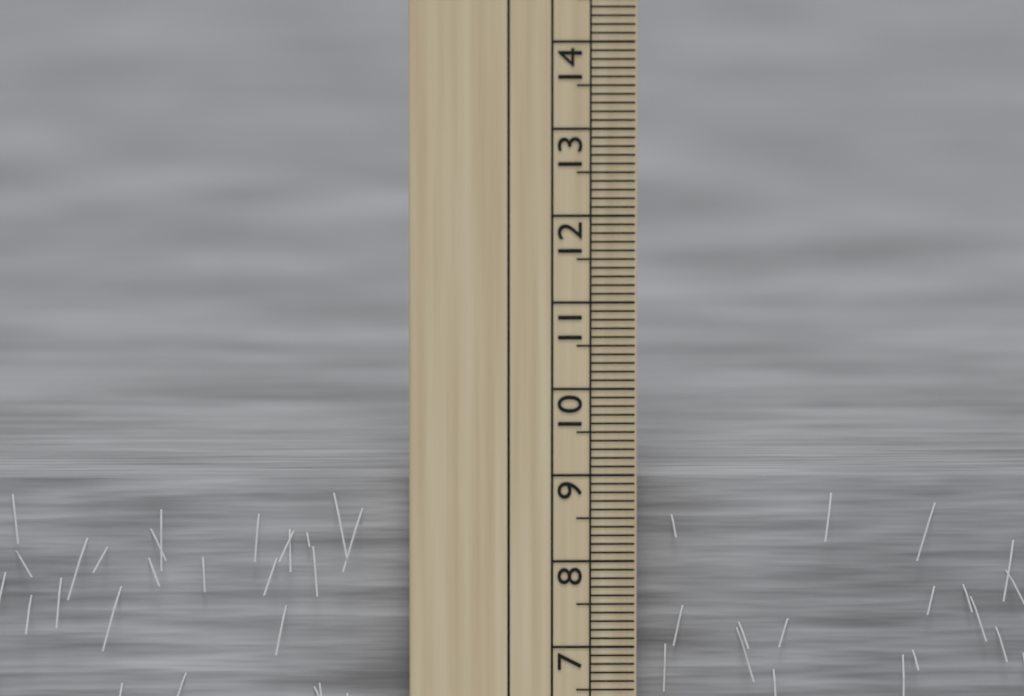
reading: 8.9 cm
